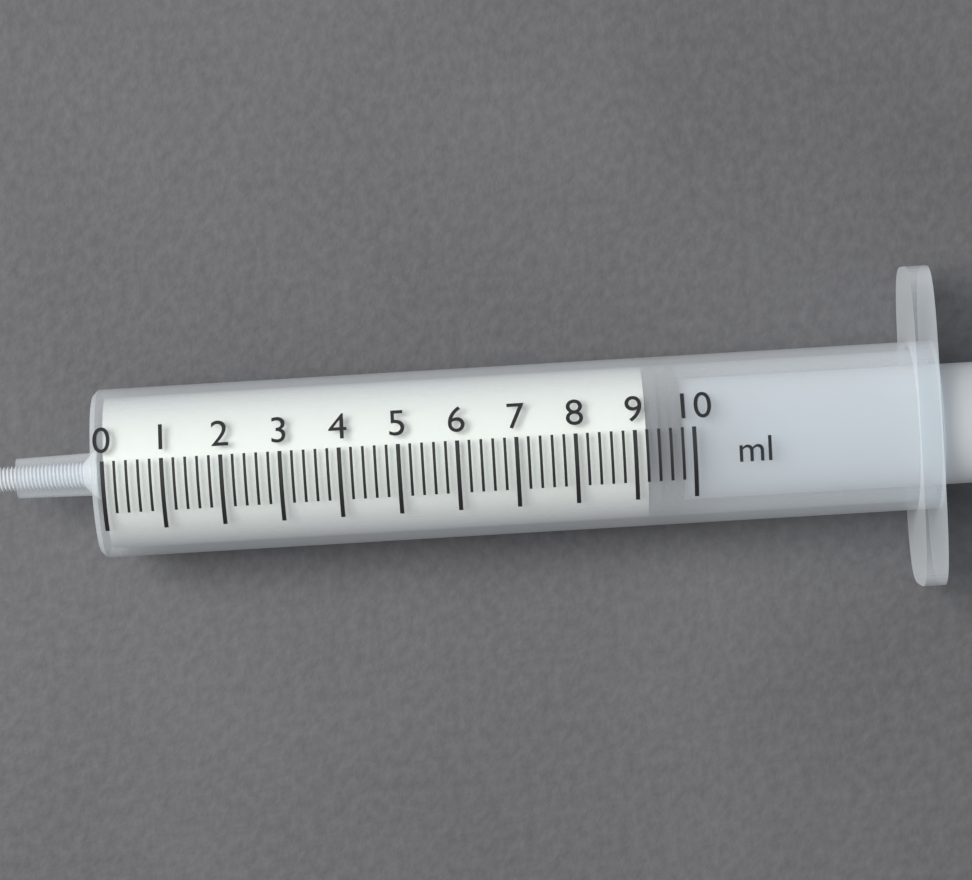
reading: 9.2 ml
